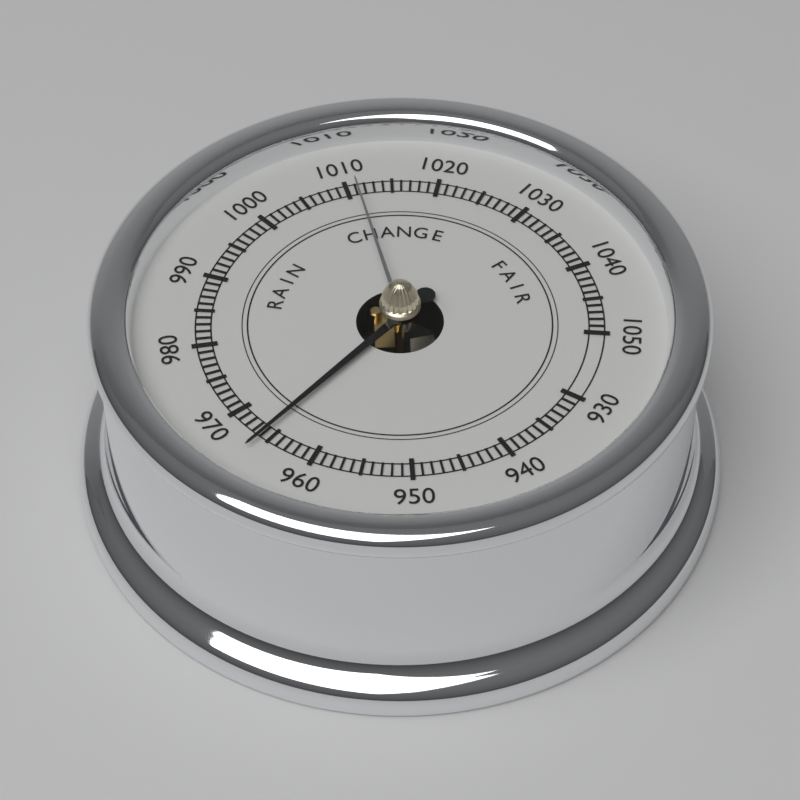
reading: 966 (no unit)
